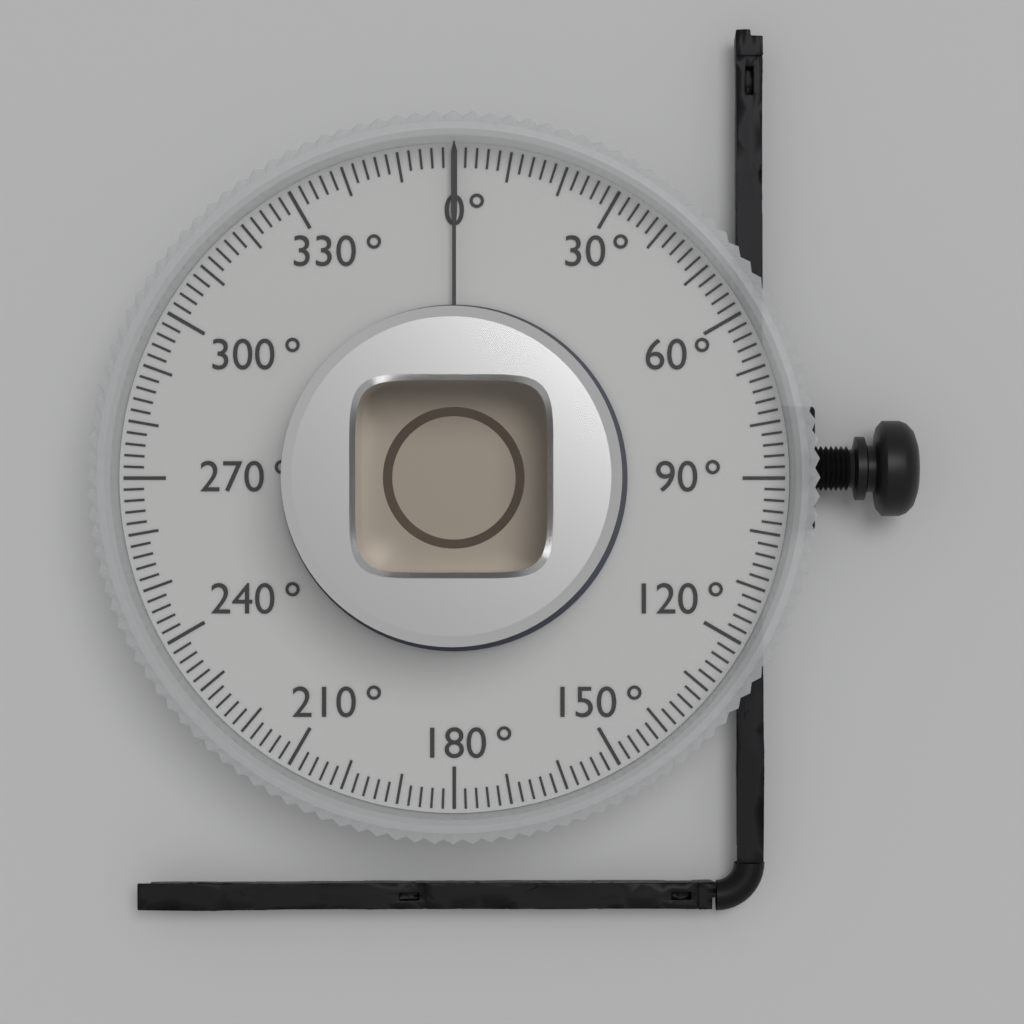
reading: 0 °
